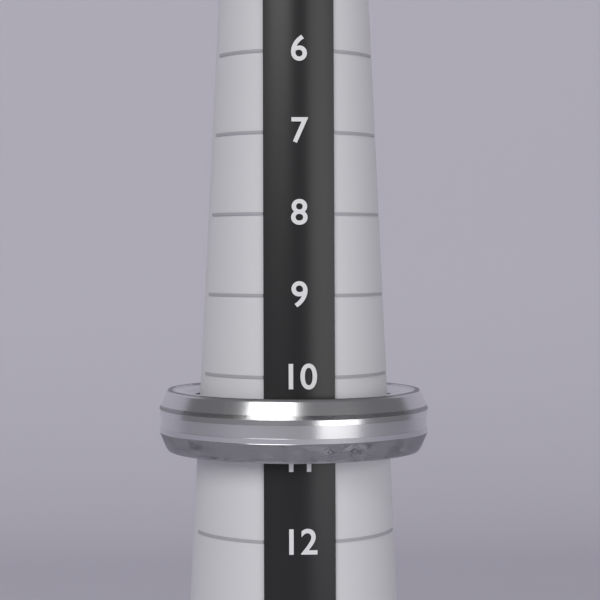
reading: 11 (no unit)
